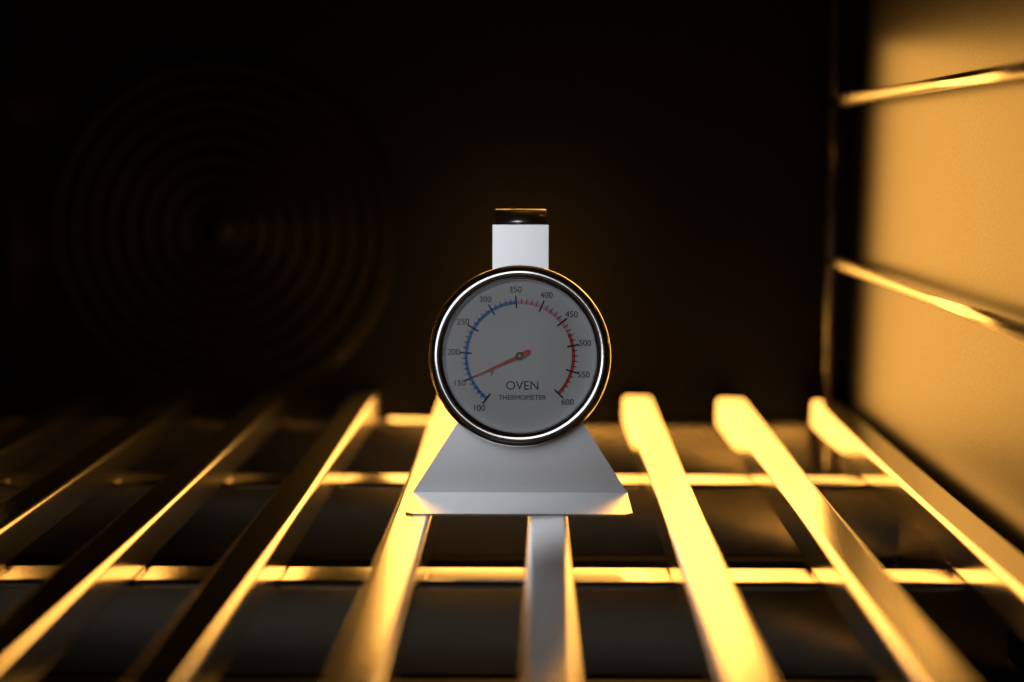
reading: 150 °F
